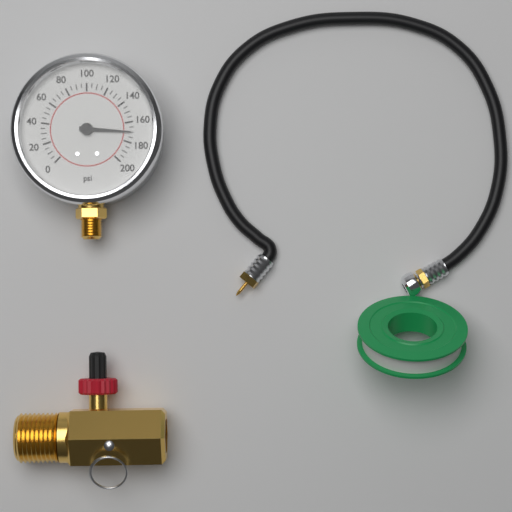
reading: 170 psi
